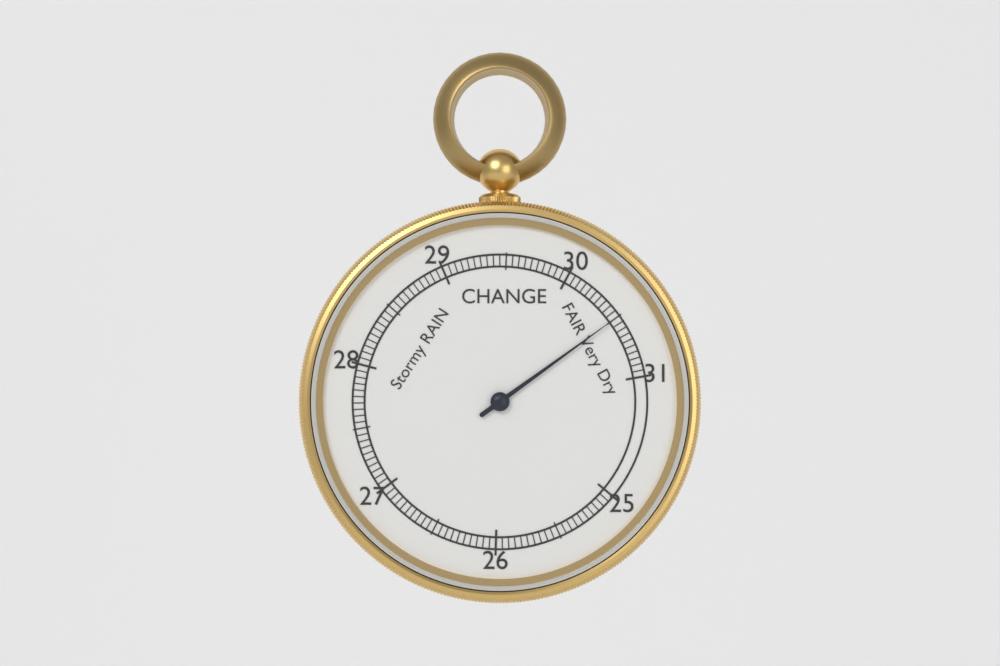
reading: 30.50 inHg
